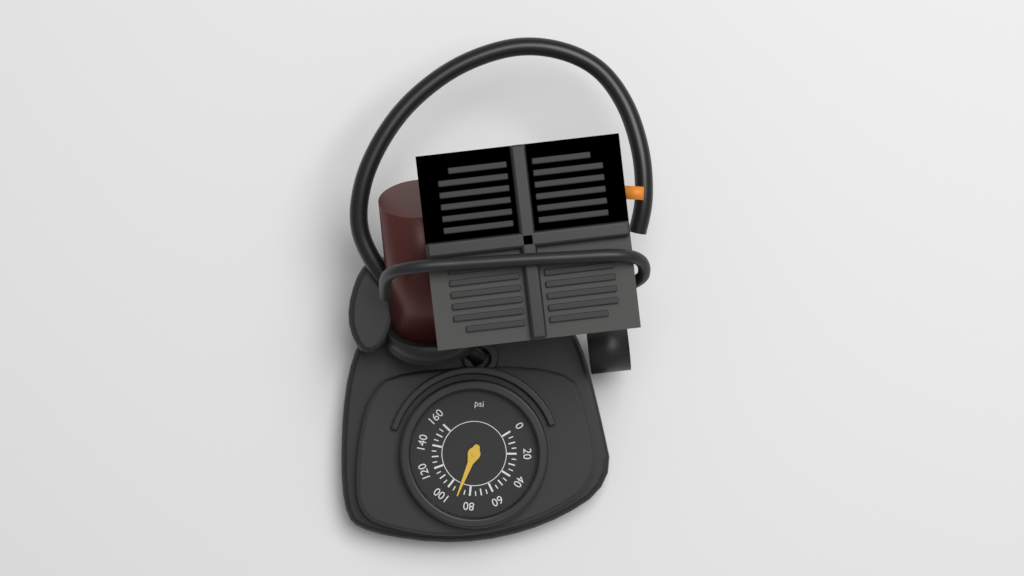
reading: 90 psi
